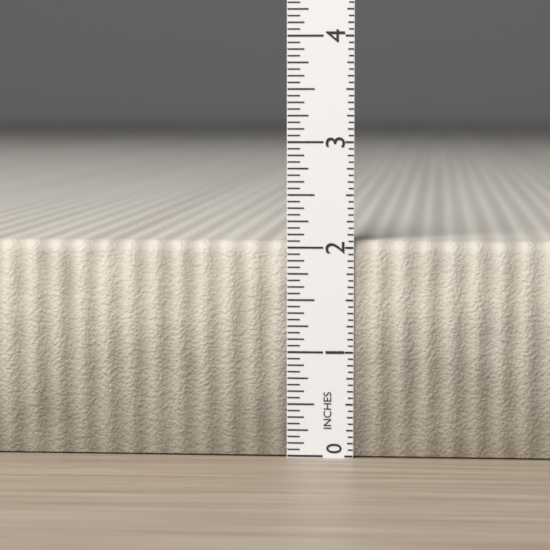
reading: 2.0625 in
